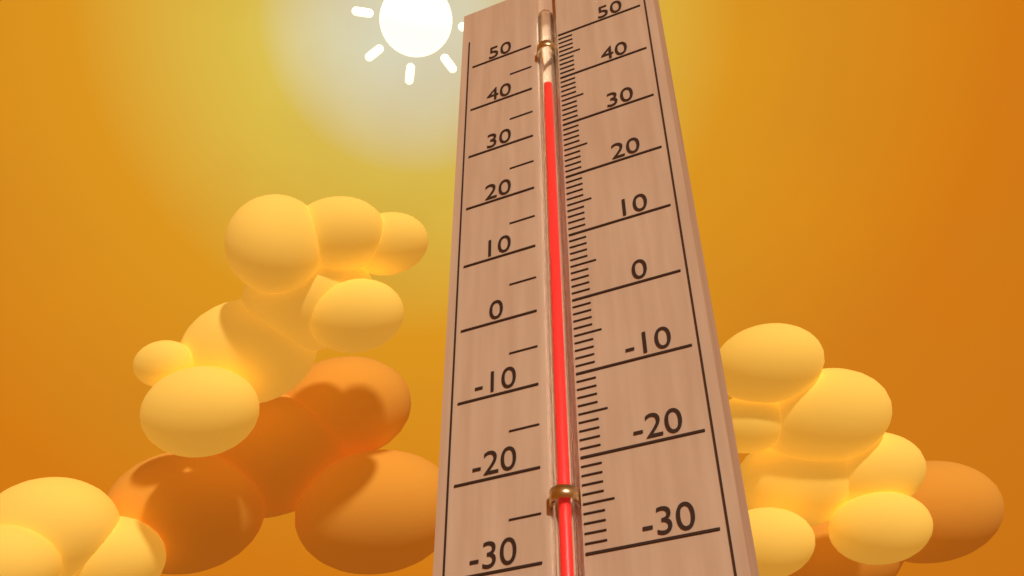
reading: 39 (no unit)
